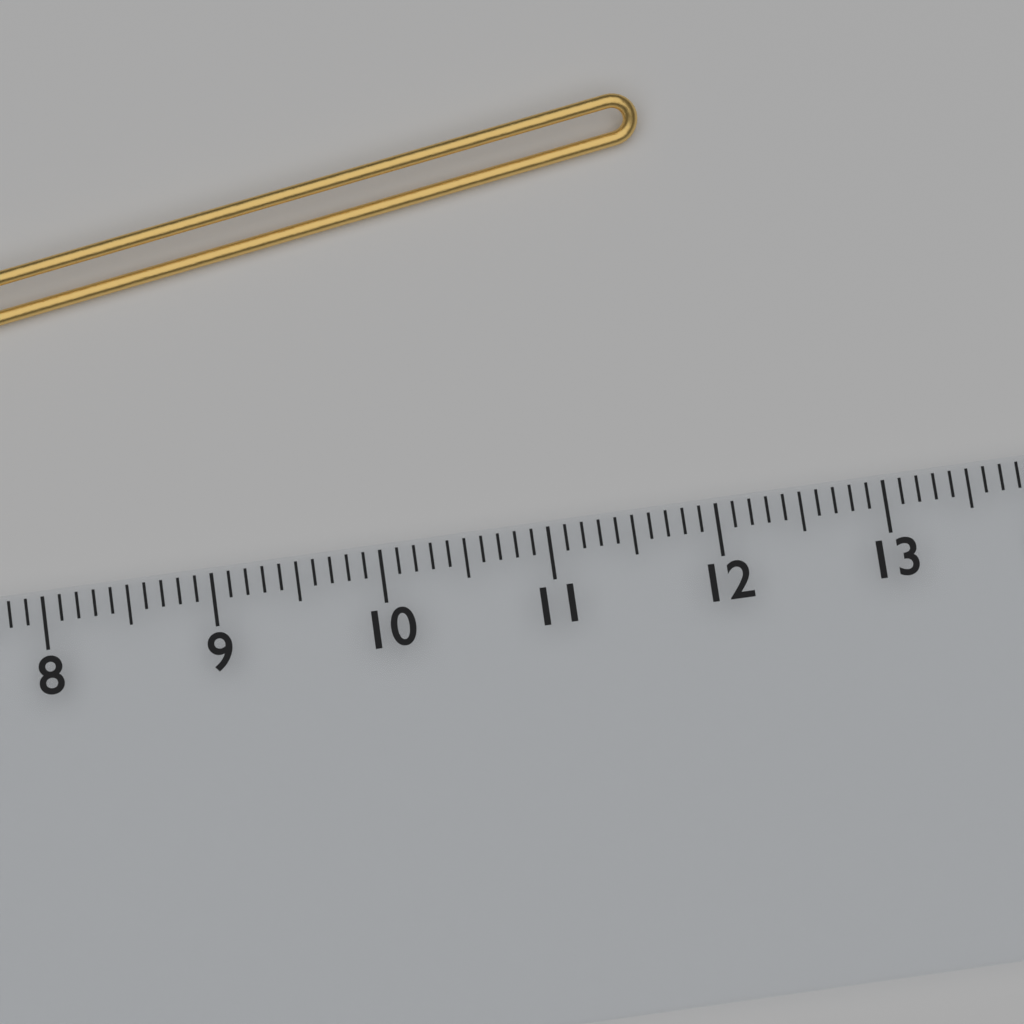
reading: 11.9 cm
